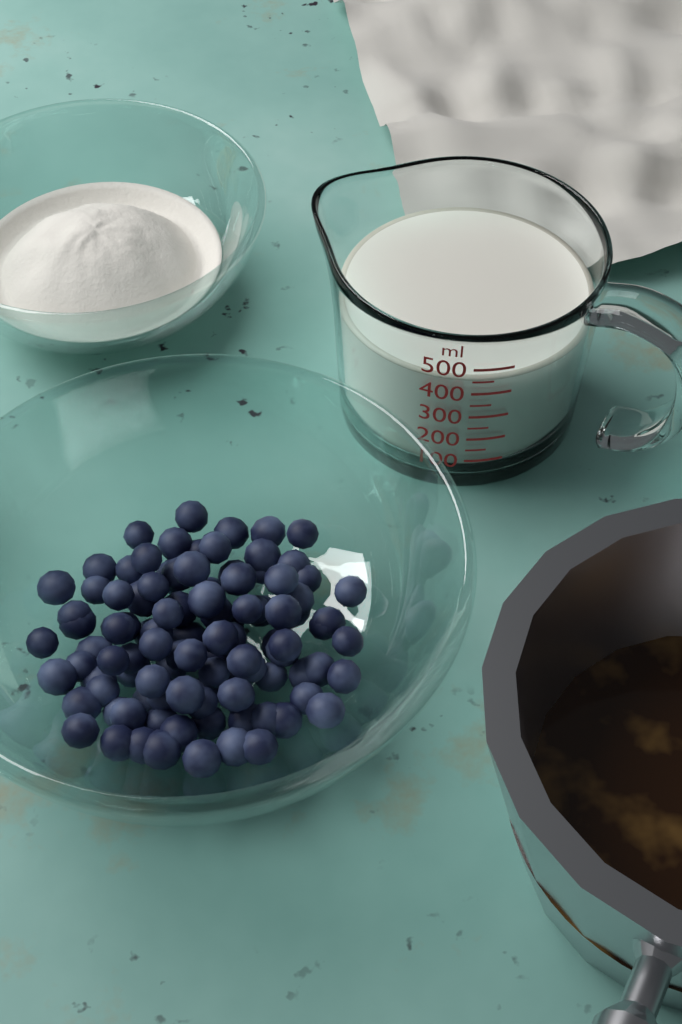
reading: 450 ml
